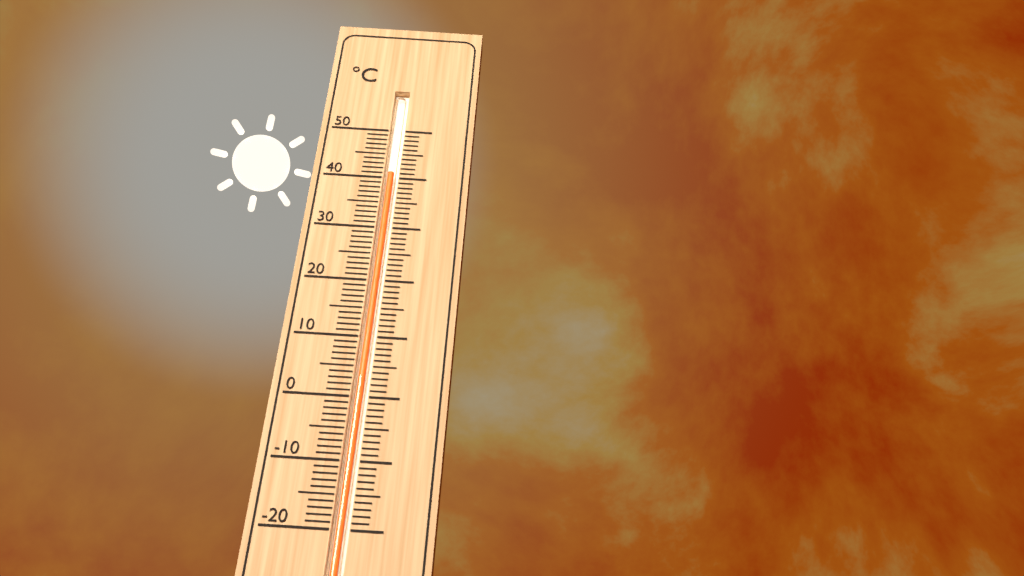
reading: 41 °C
